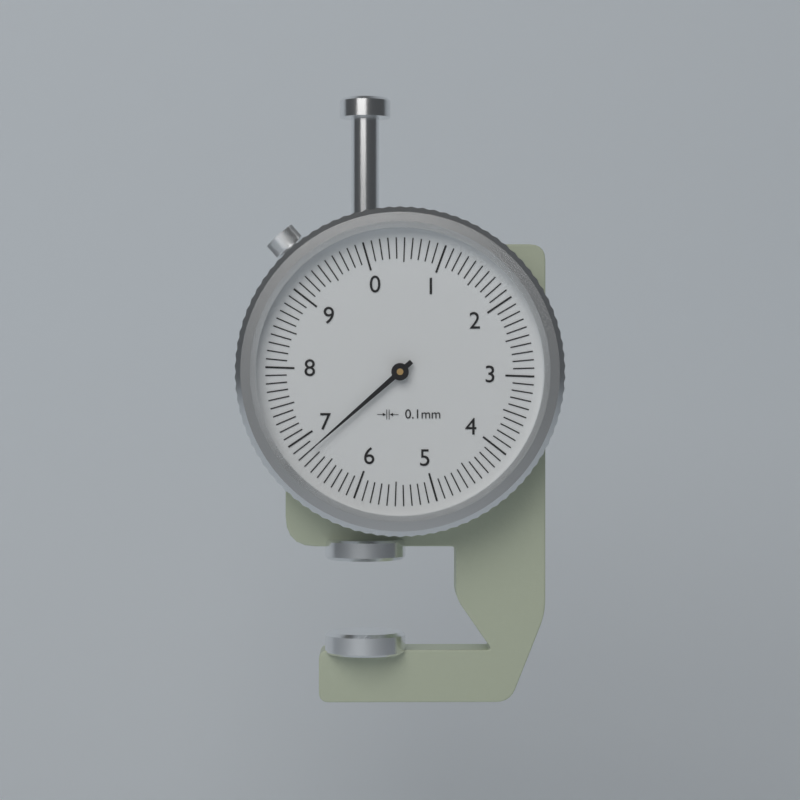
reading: 6.8 mm
